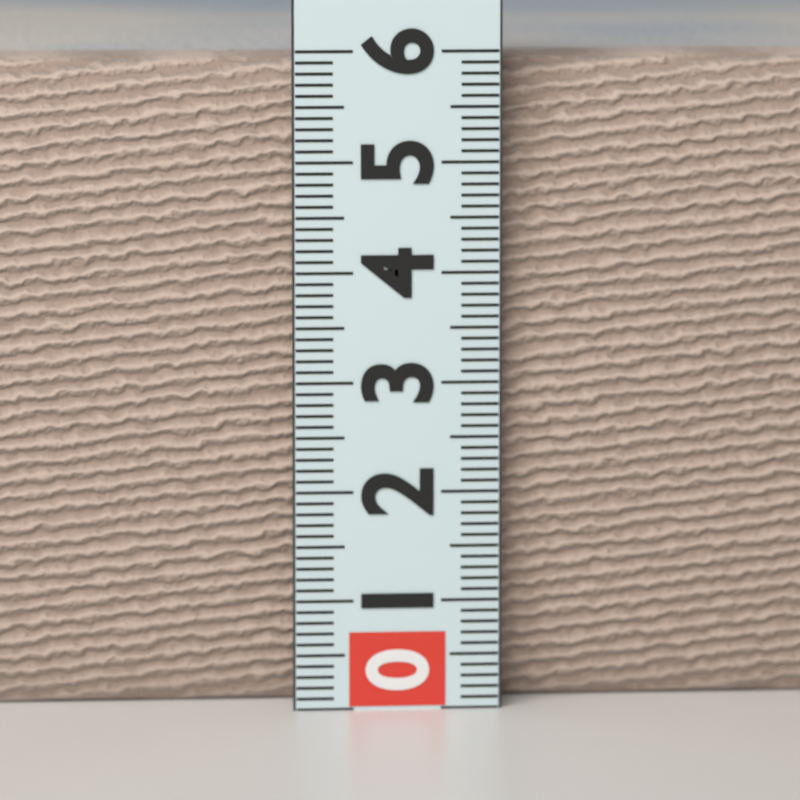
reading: 5.9 (no unit)
